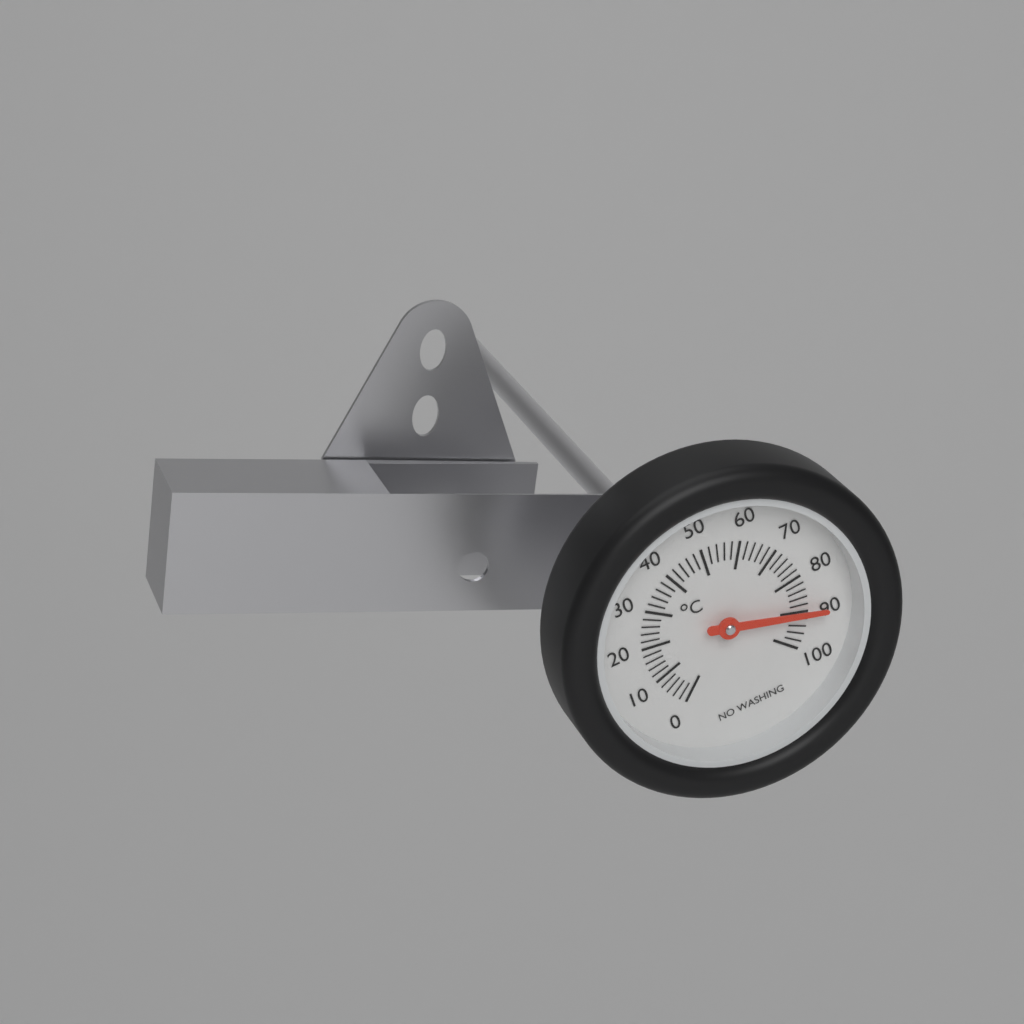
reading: 90 °C
